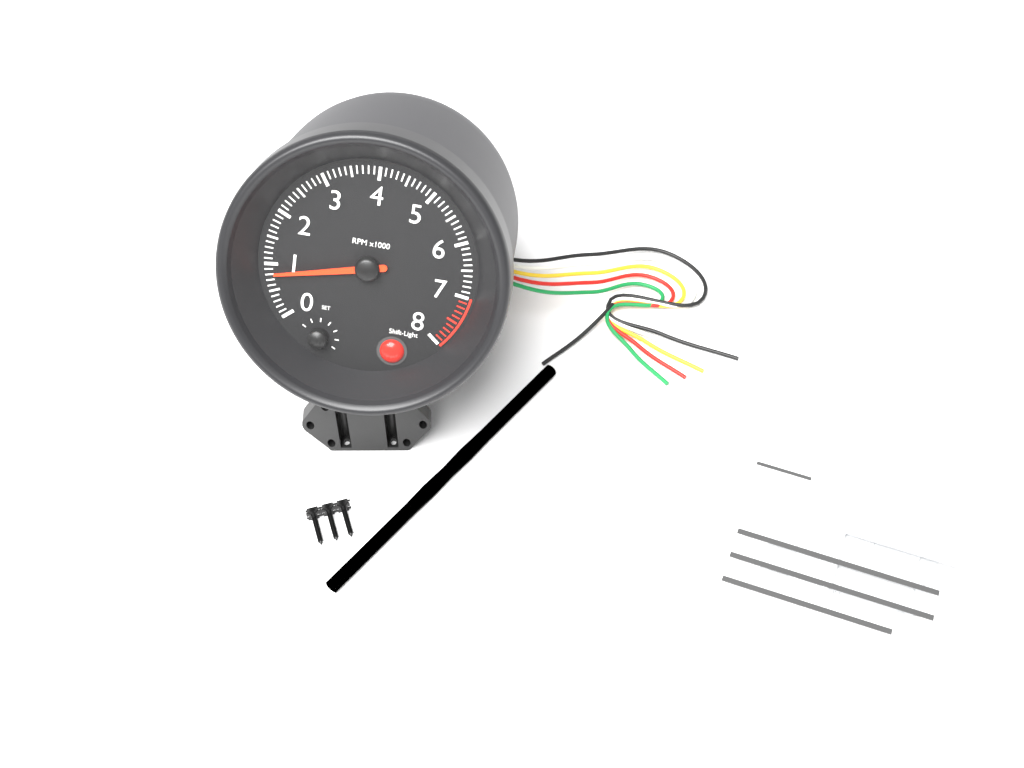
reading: 800 RPM
